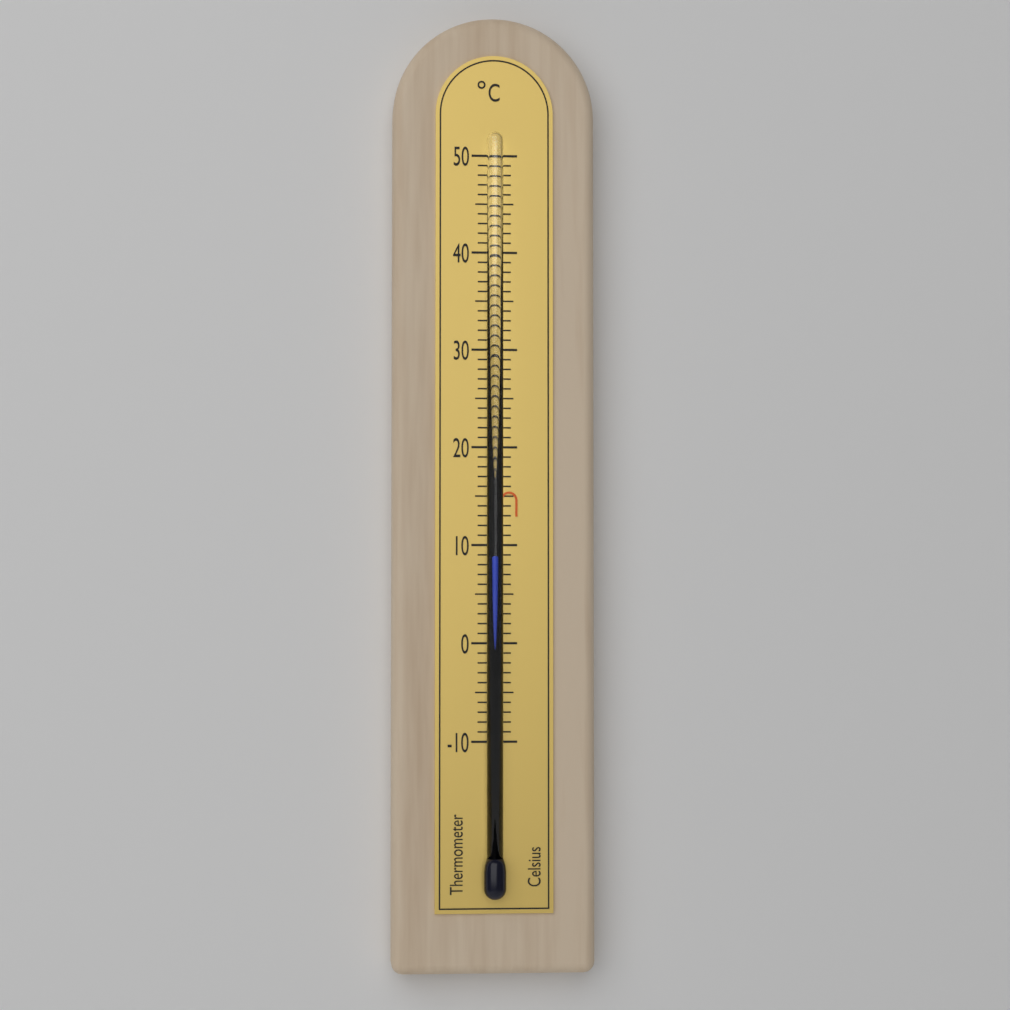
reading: 9 °C
